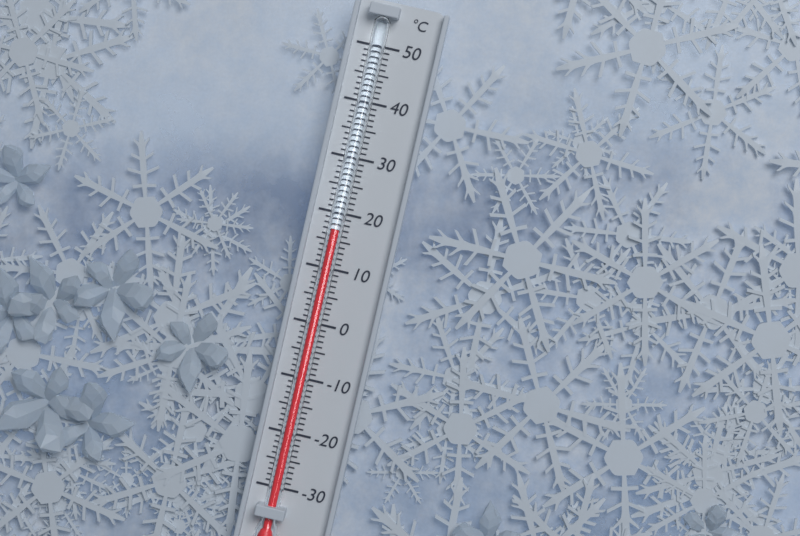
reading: 17 °C
